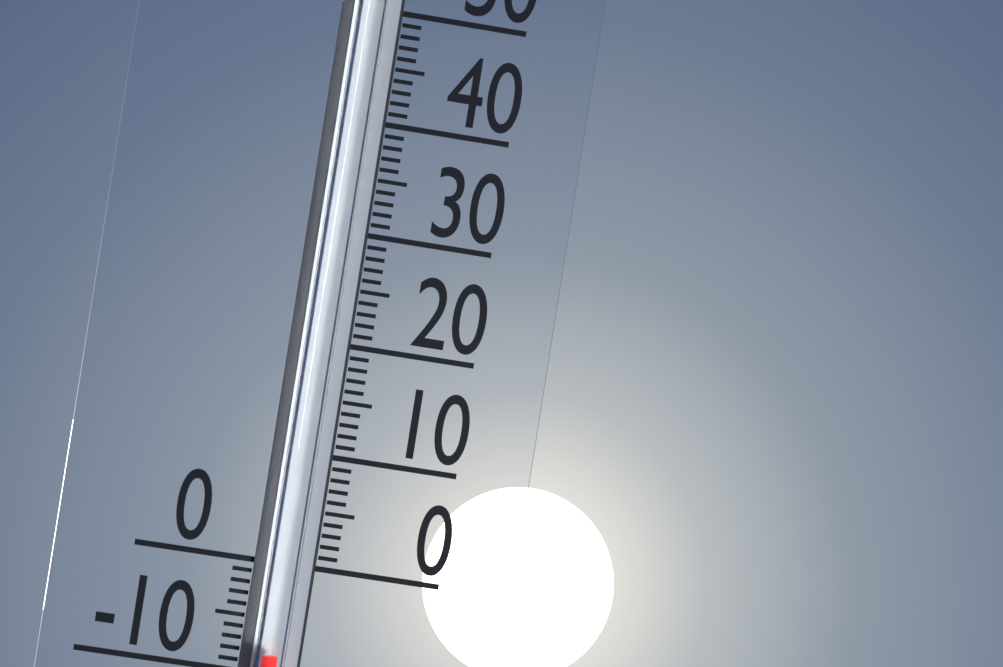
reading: -8 (no unit)
